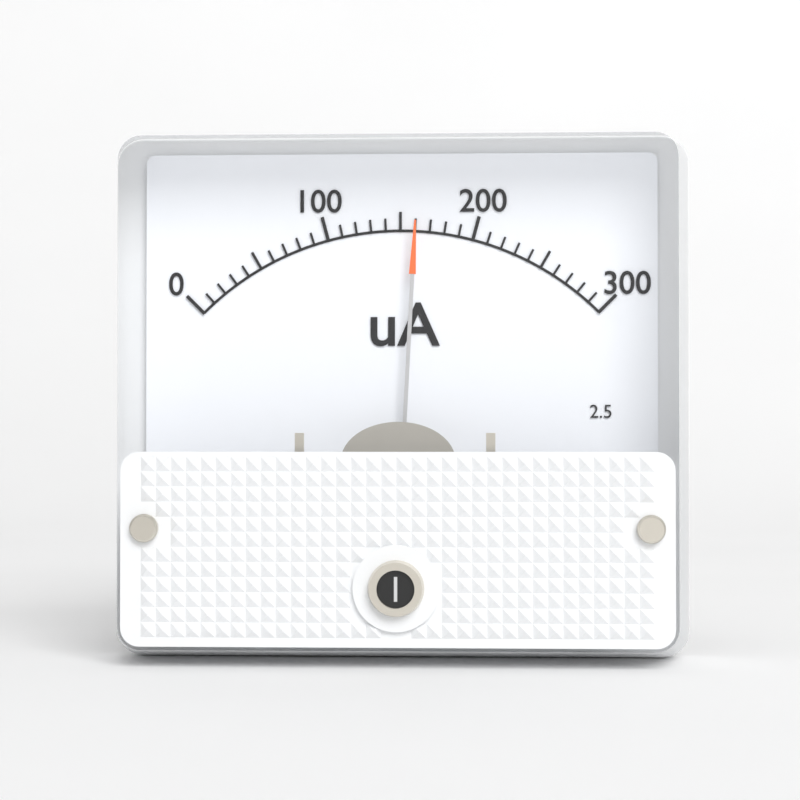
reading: 160 uA
